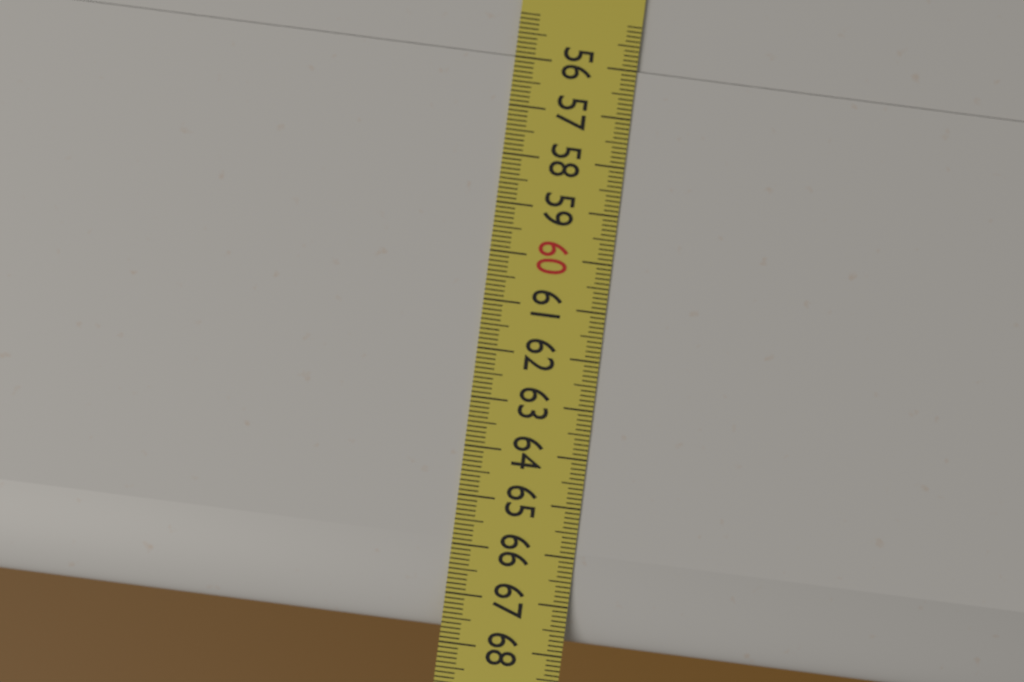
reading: 67.7 (no unit)
